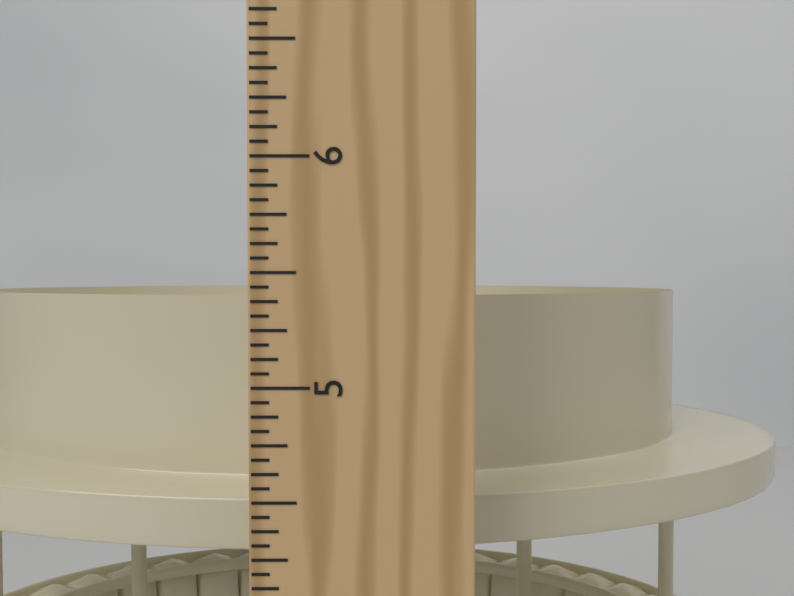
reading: 5.3750 in
